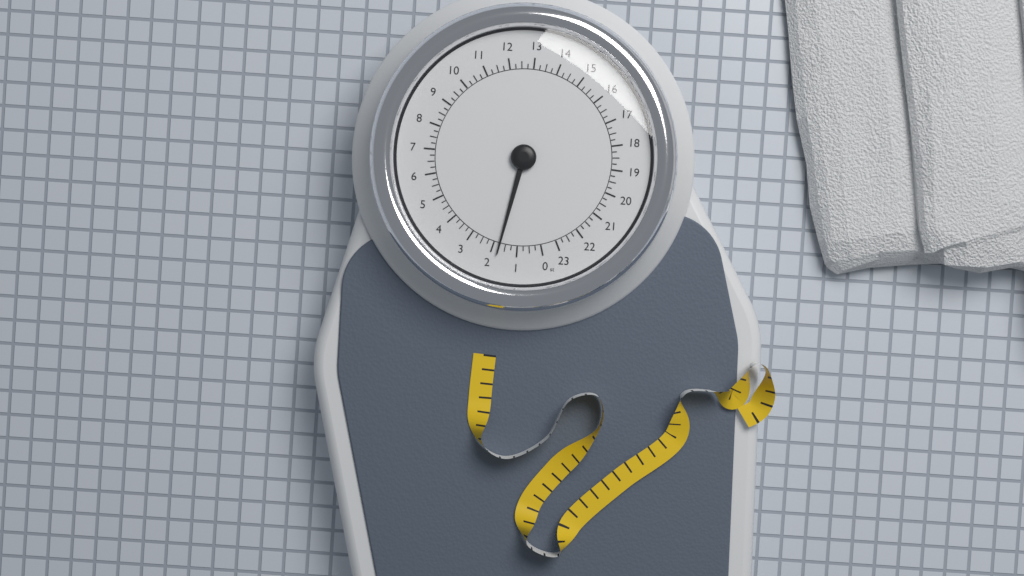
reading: 1.75 st
